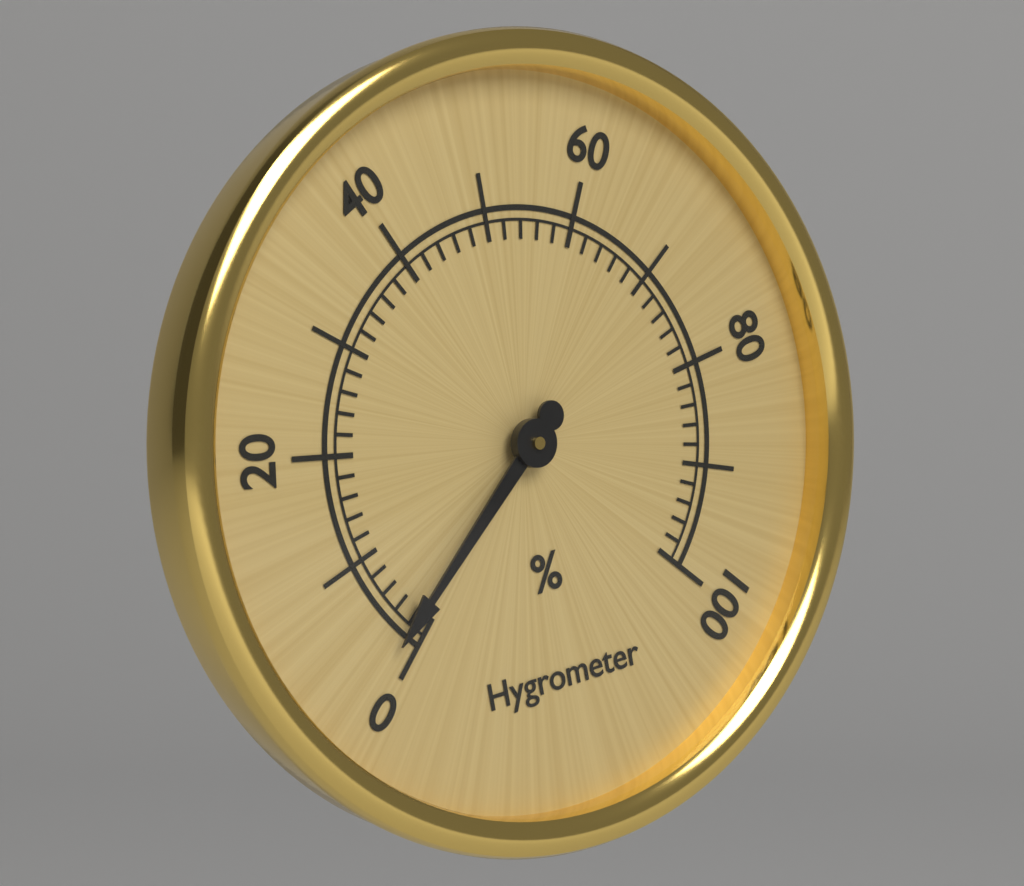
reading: 2 %
